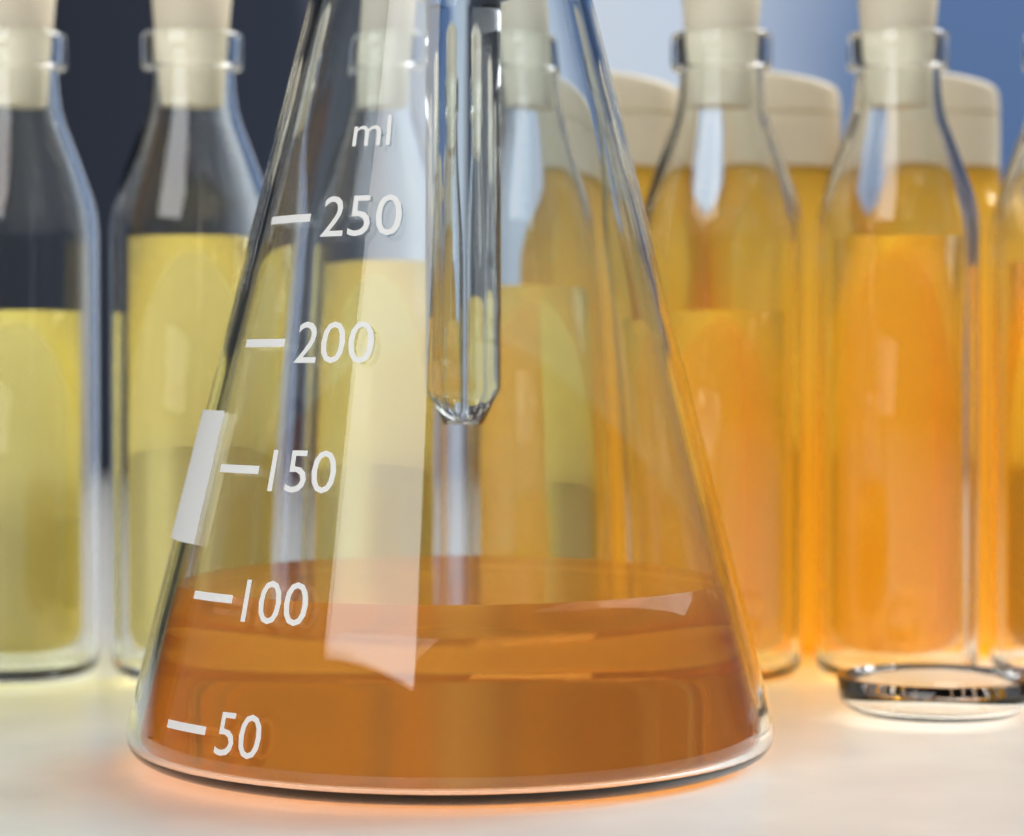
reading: 100 ml
